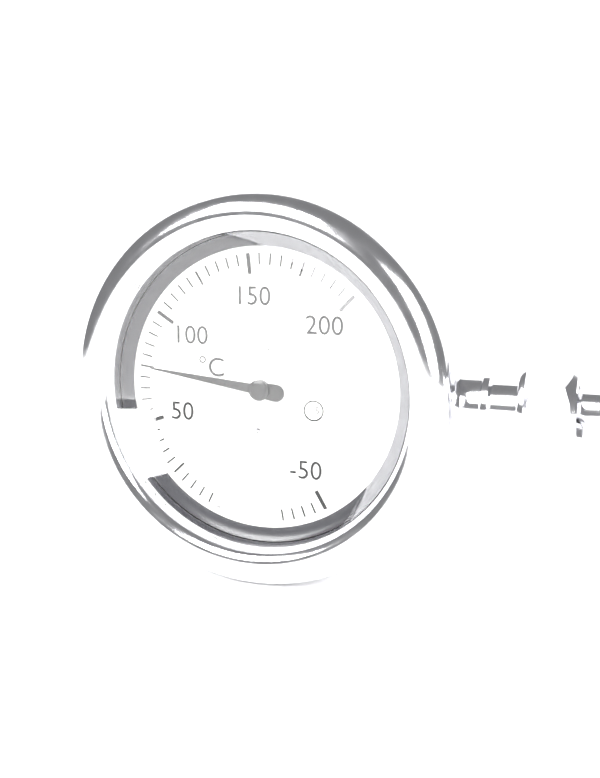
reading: 75 °C
